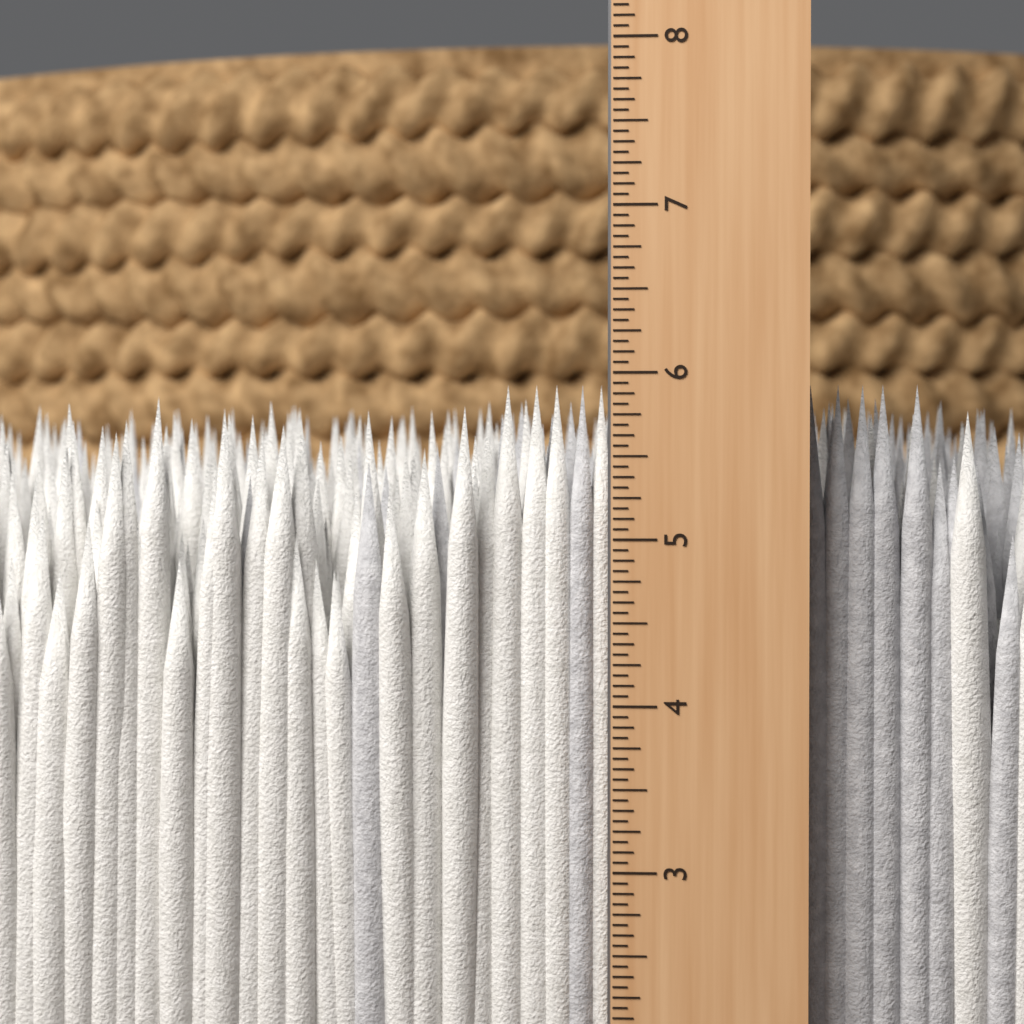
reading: 5.9375 in
